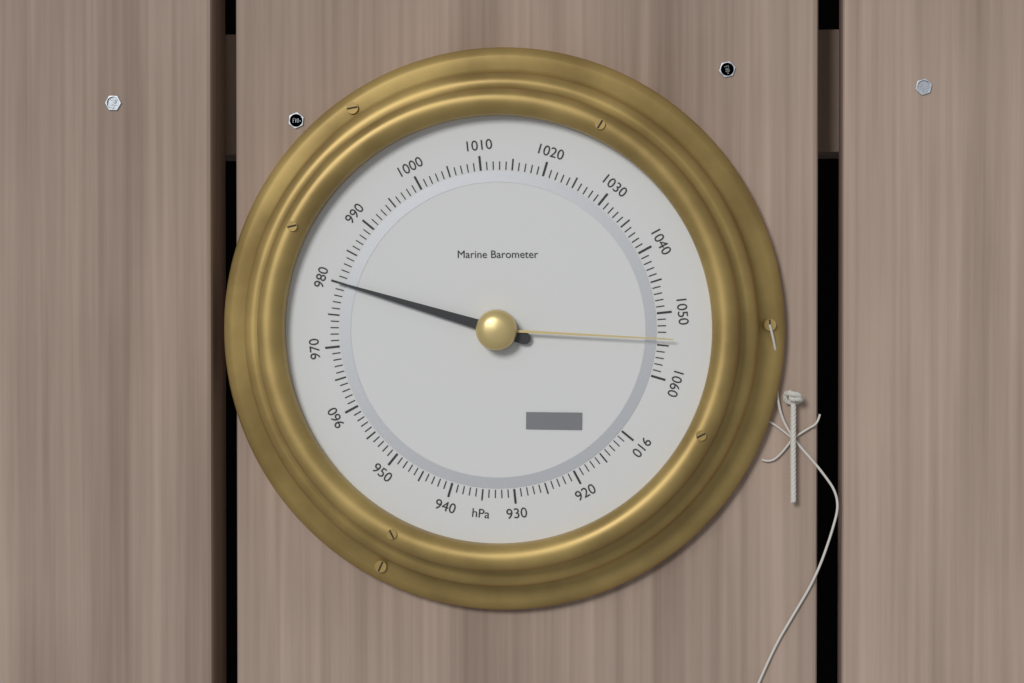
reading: 980 hPa
